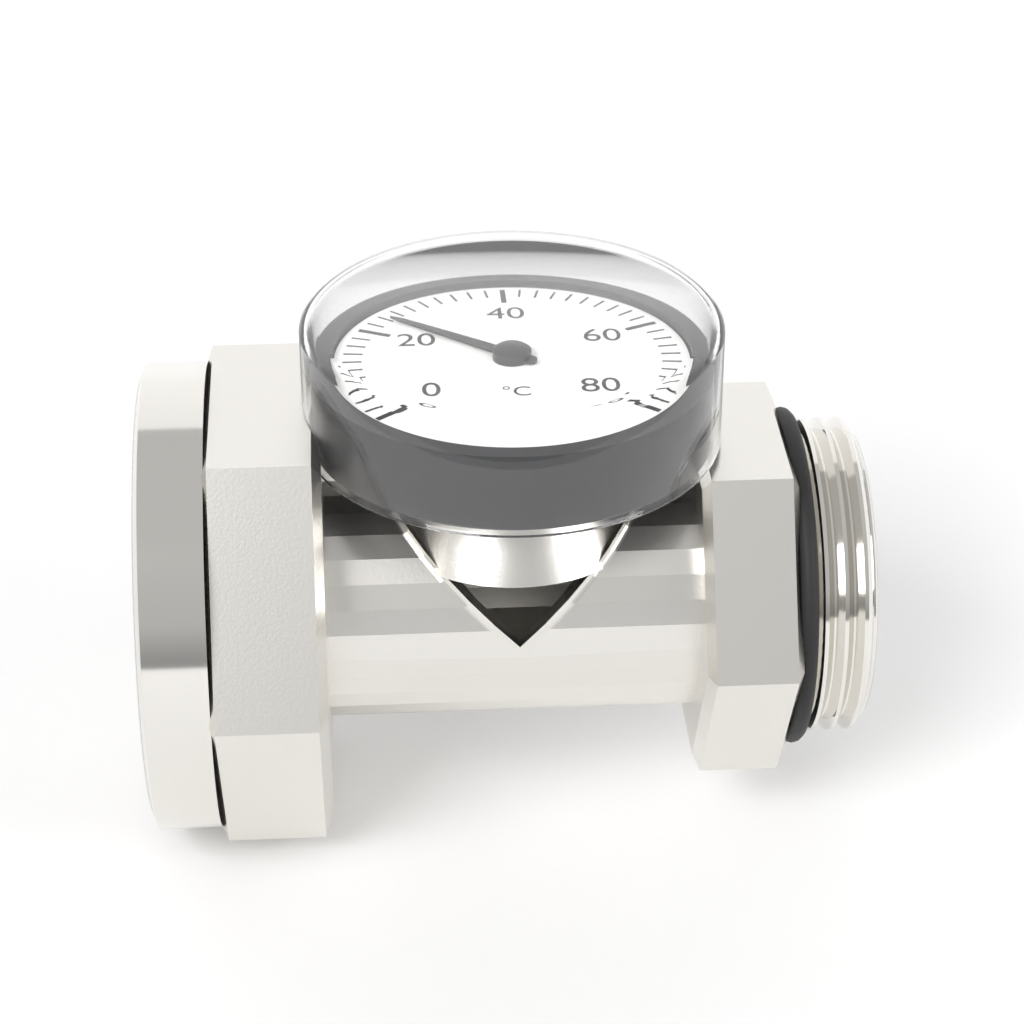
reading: 24 °C
